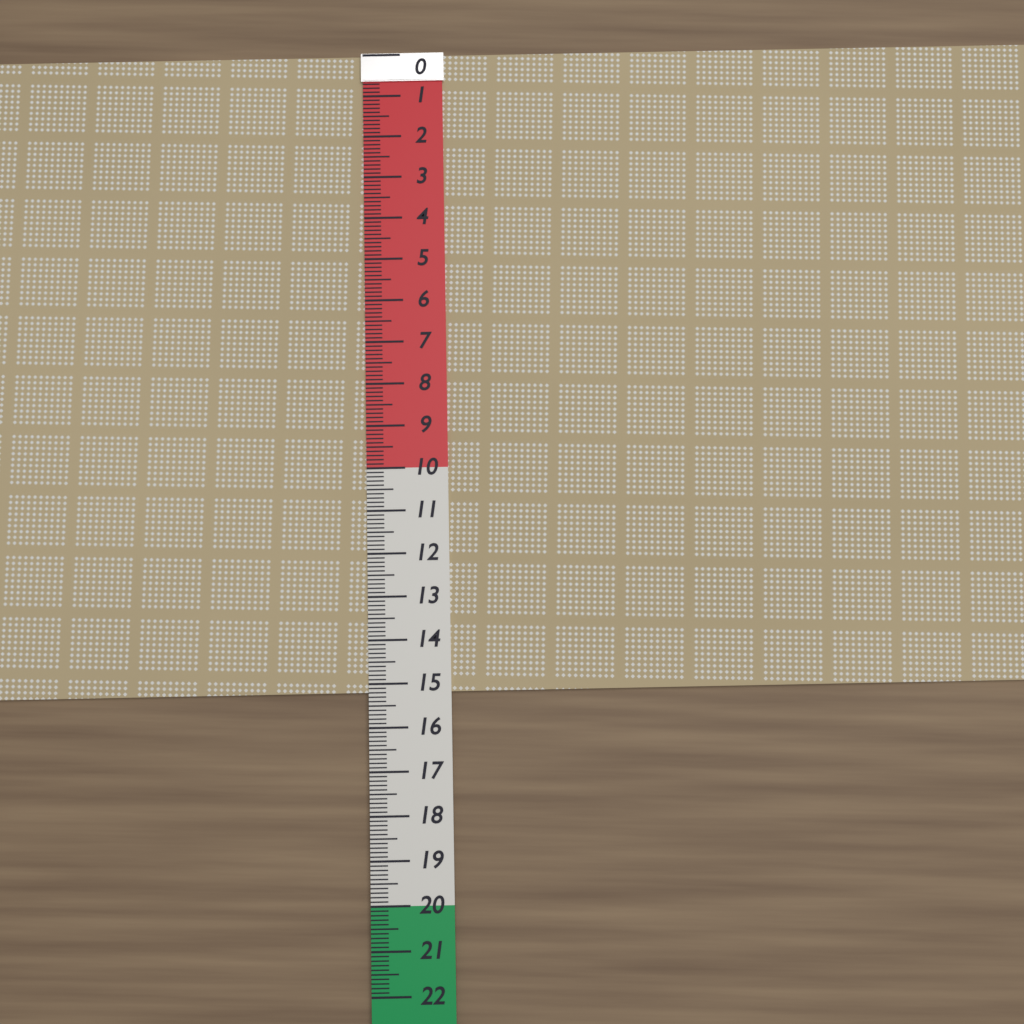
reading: 15.2 (no unit)
